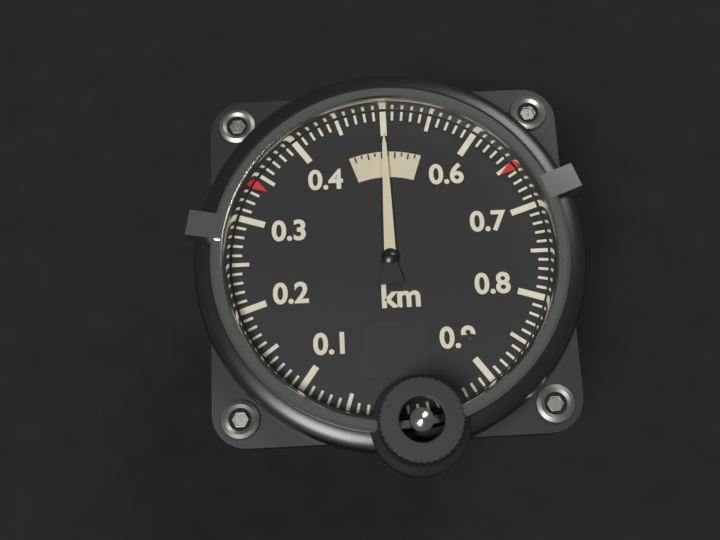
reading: 0.50 km
